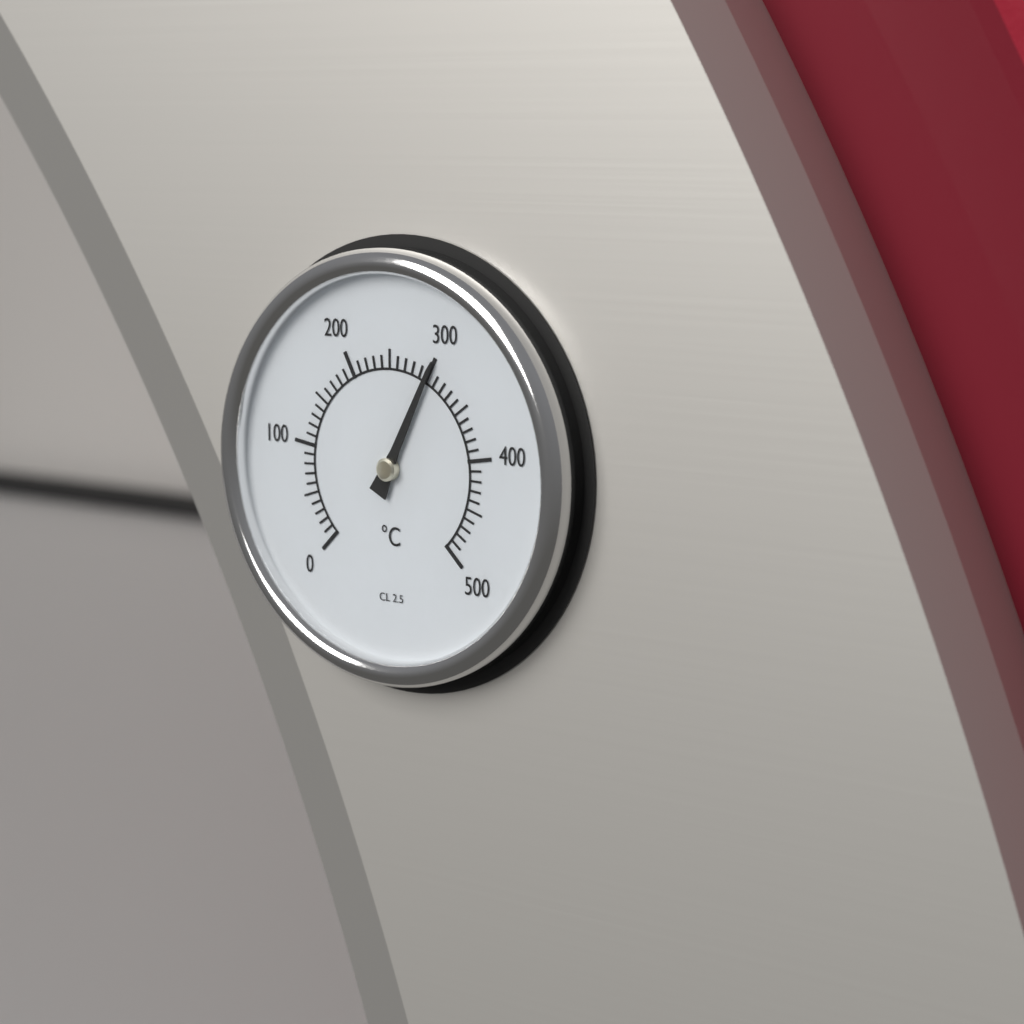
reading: 300 °C
